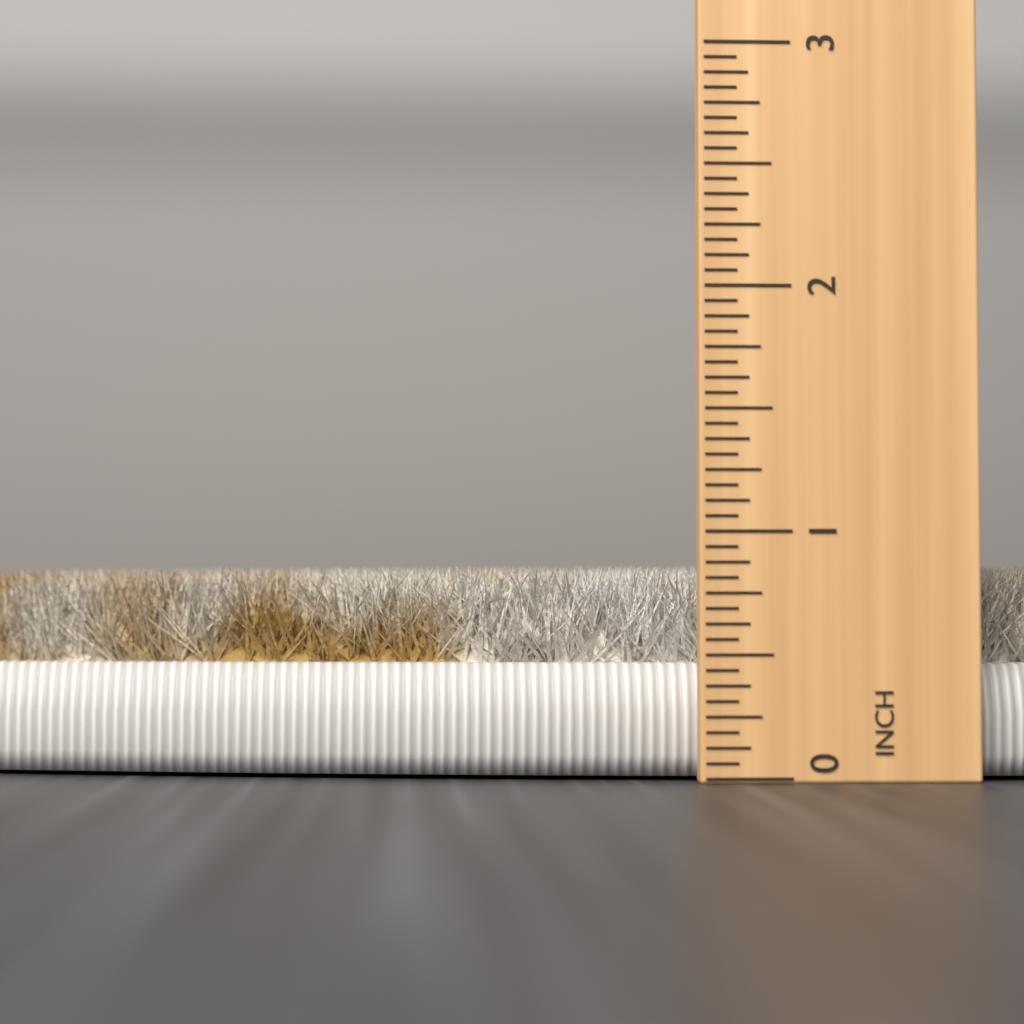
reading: 0.8750 in
